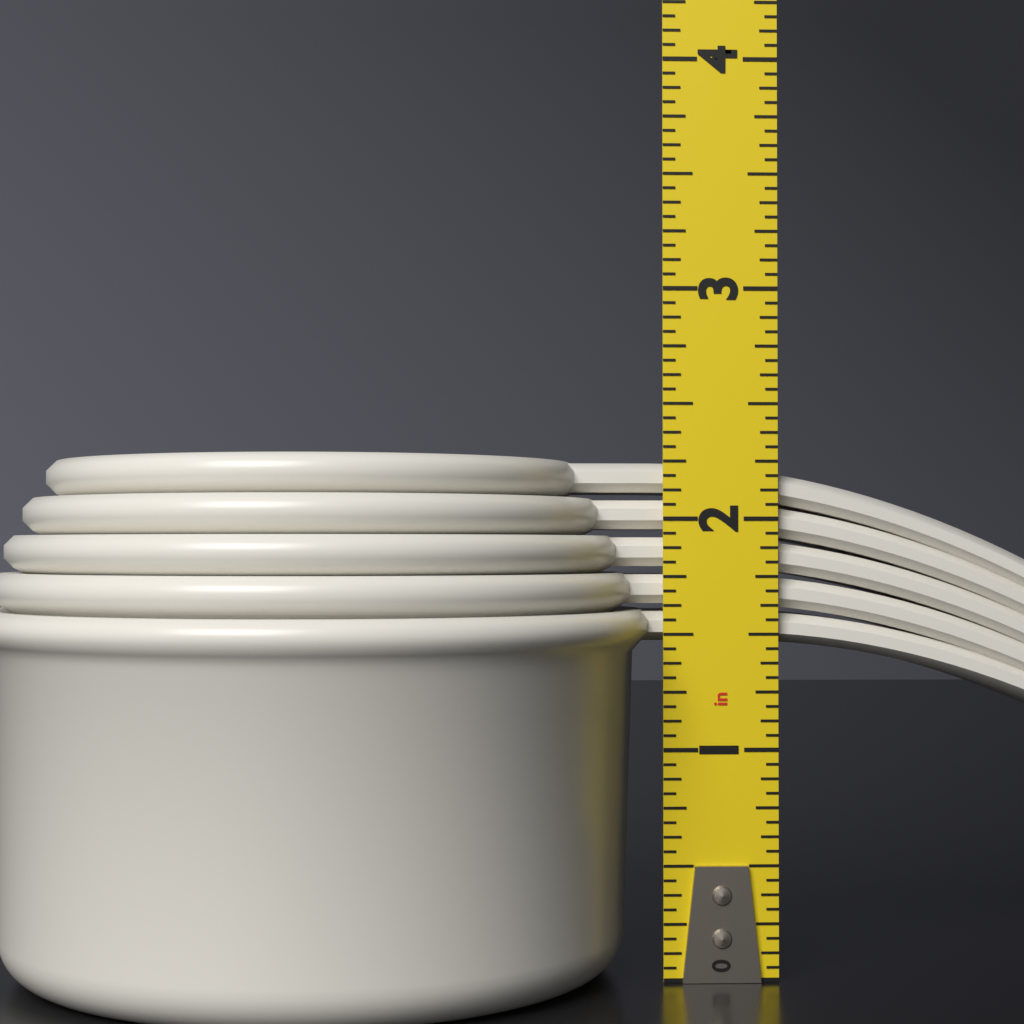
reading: 2.2500 in
